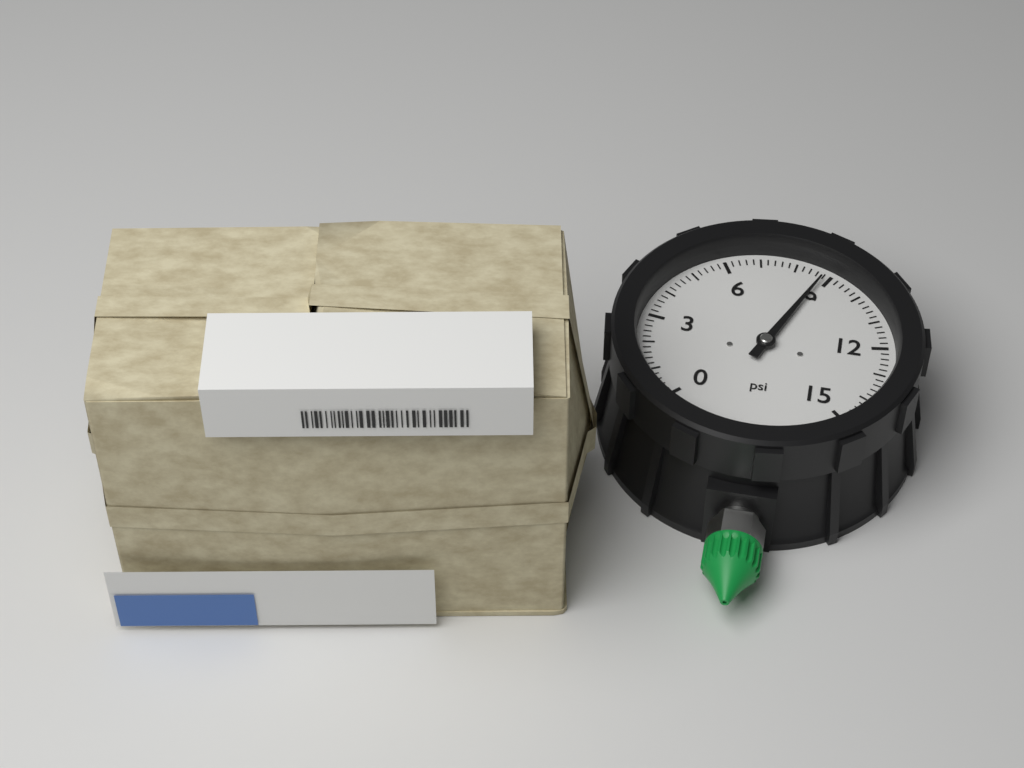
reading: 8.8 psi
